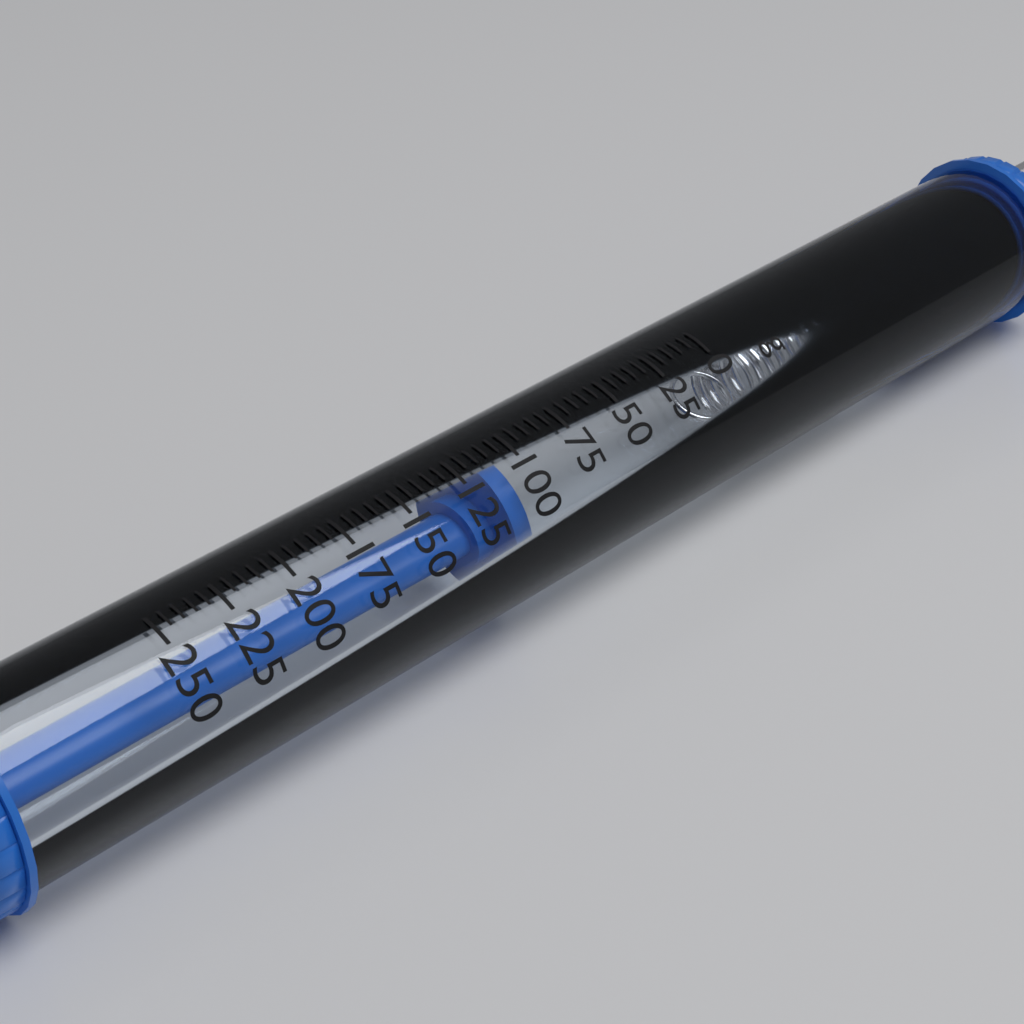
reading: 105 g
